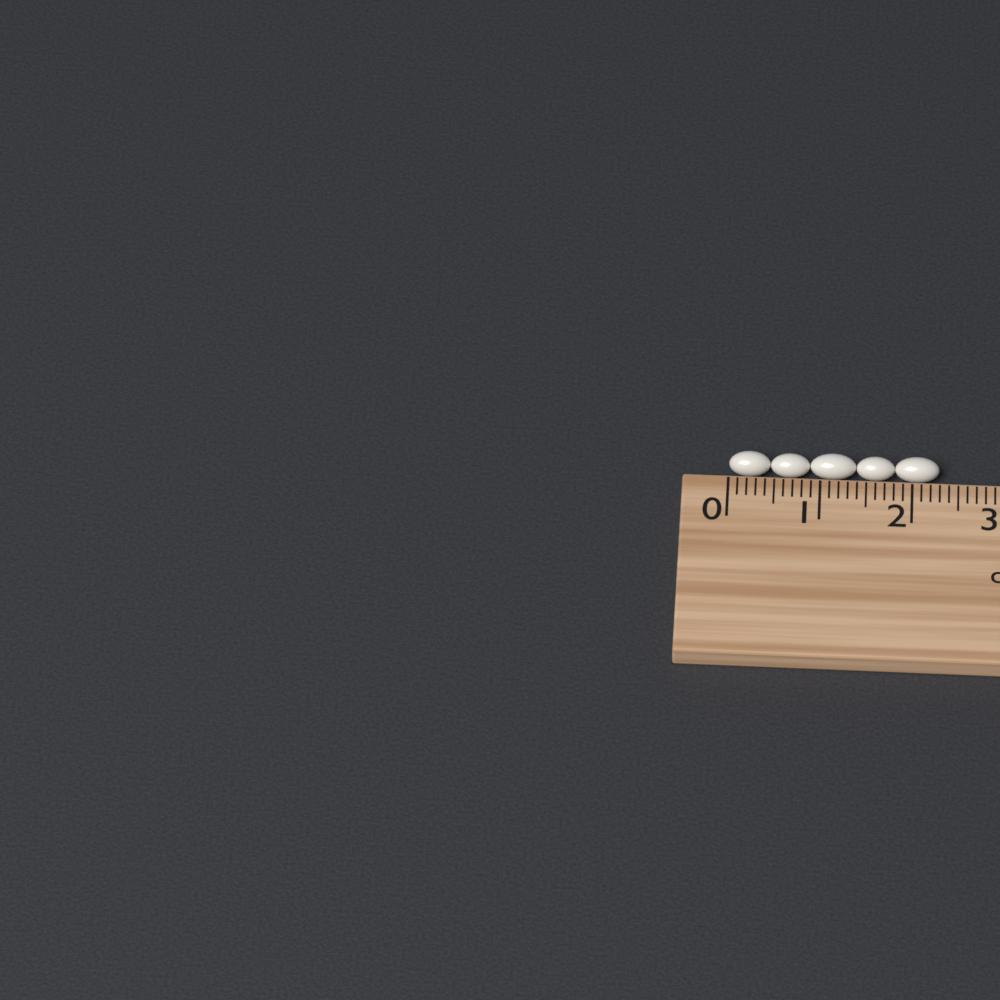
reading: 2.3 cm
